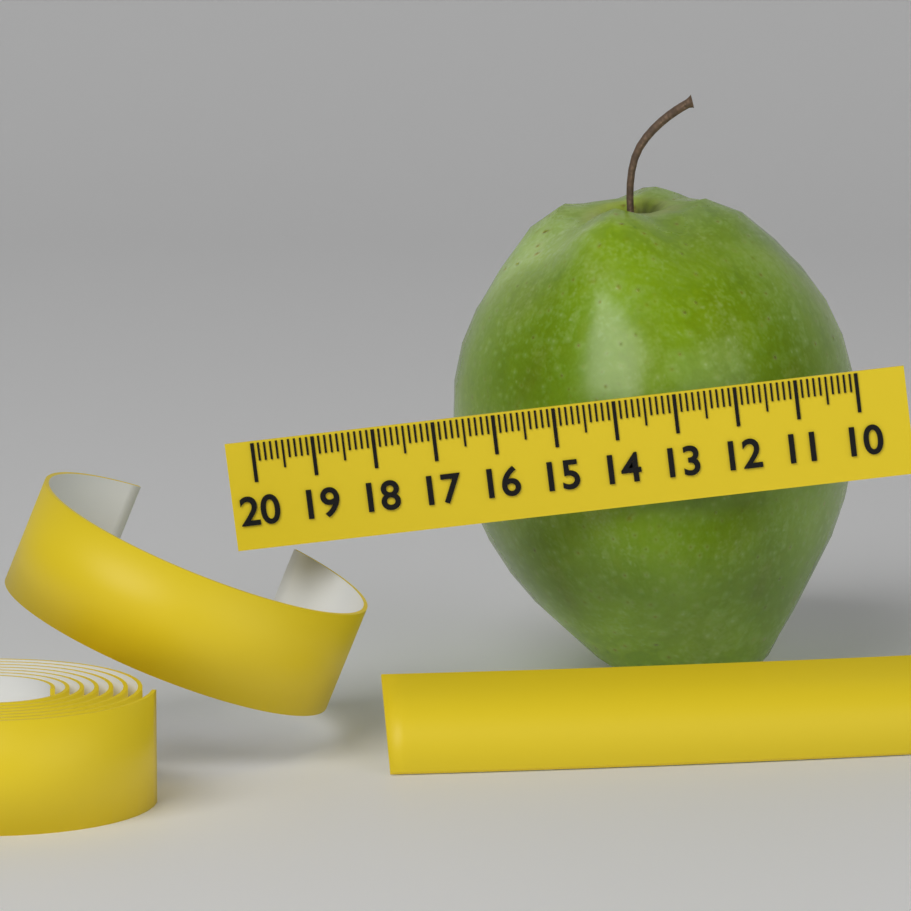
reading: 16.9 (no unit)
